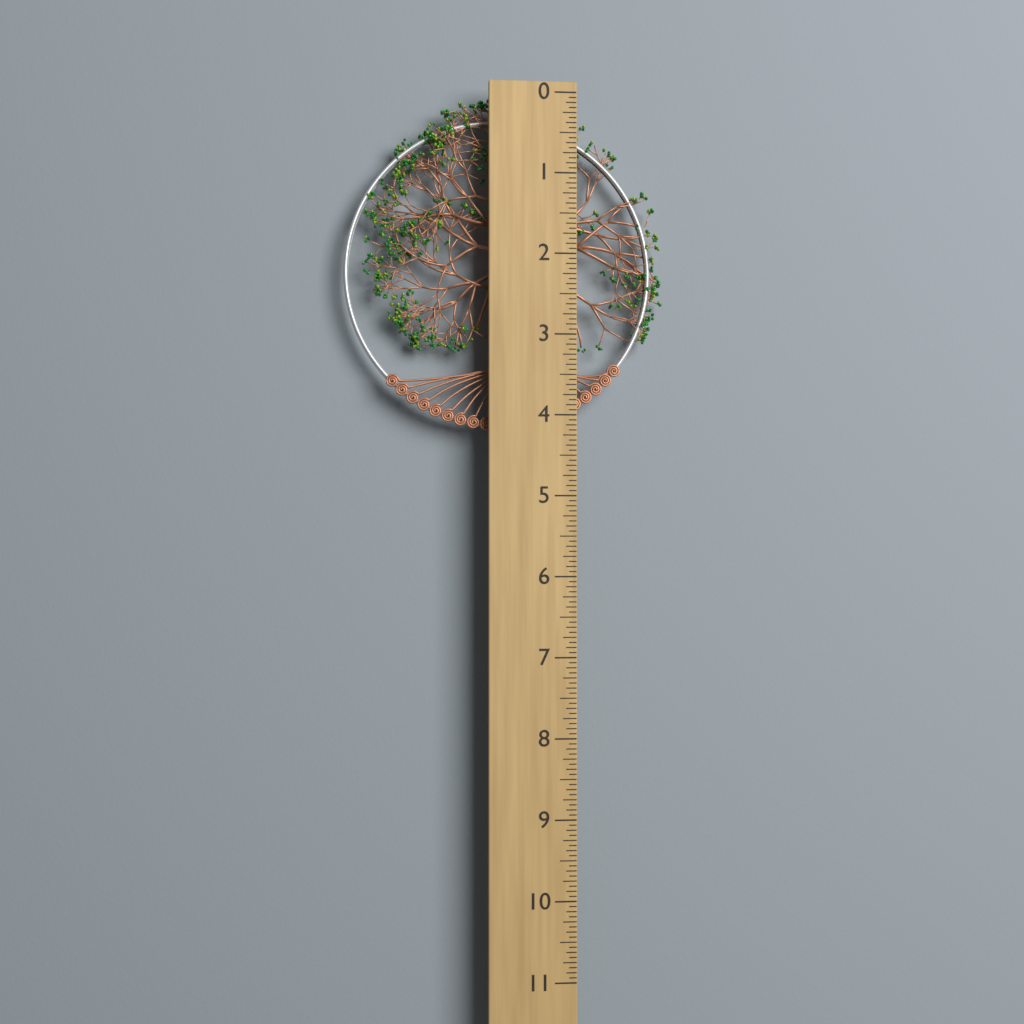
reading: 4.1875 (no unit)
